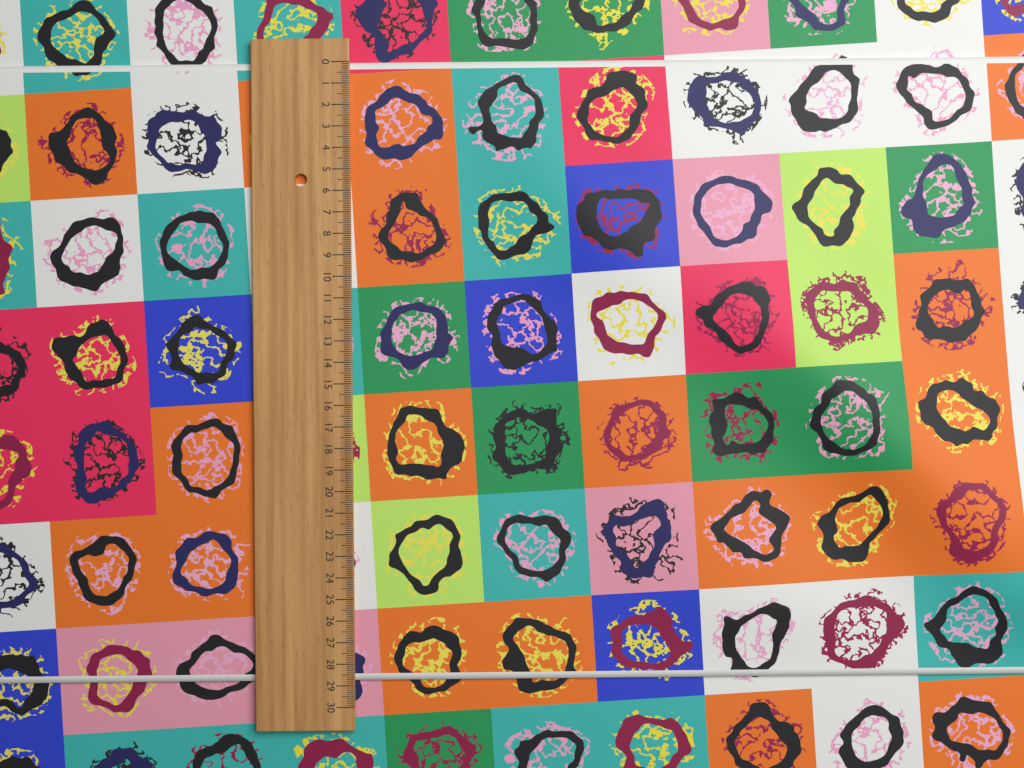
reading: 28.8 (no unit)
